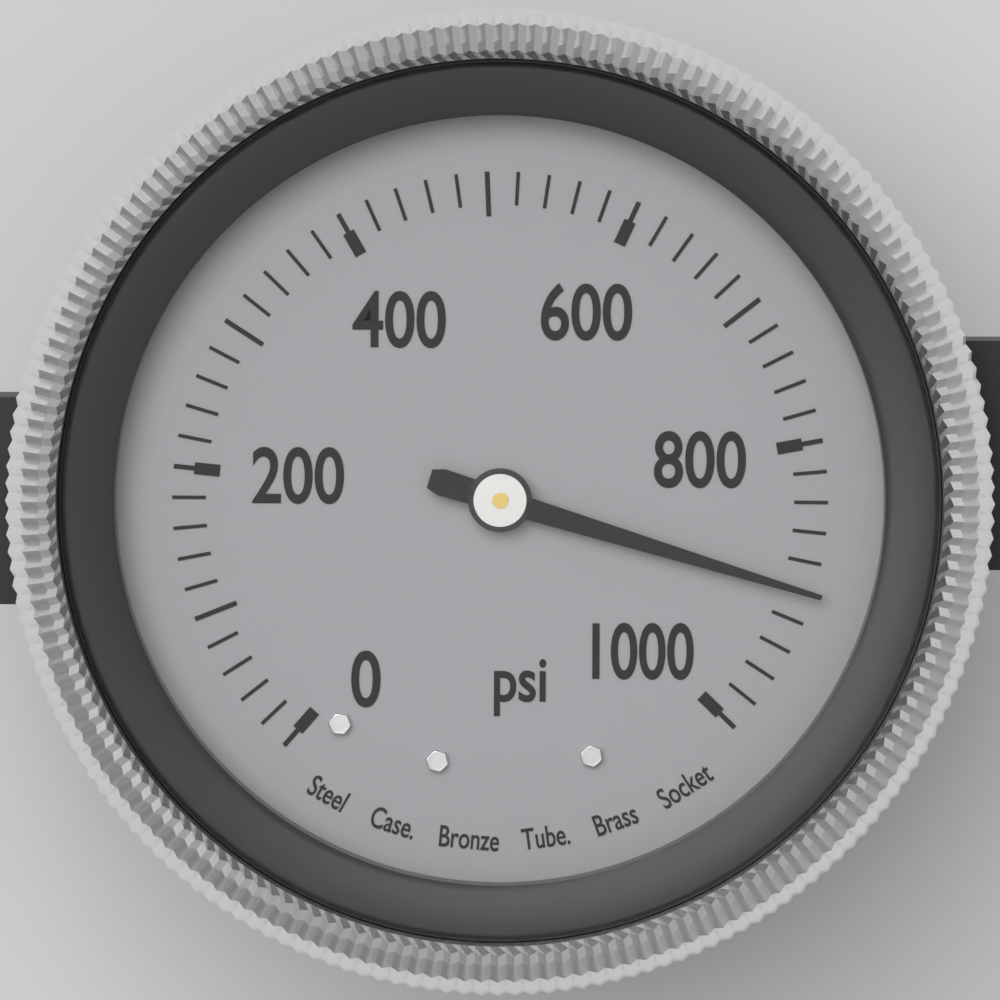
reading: 900 psi
